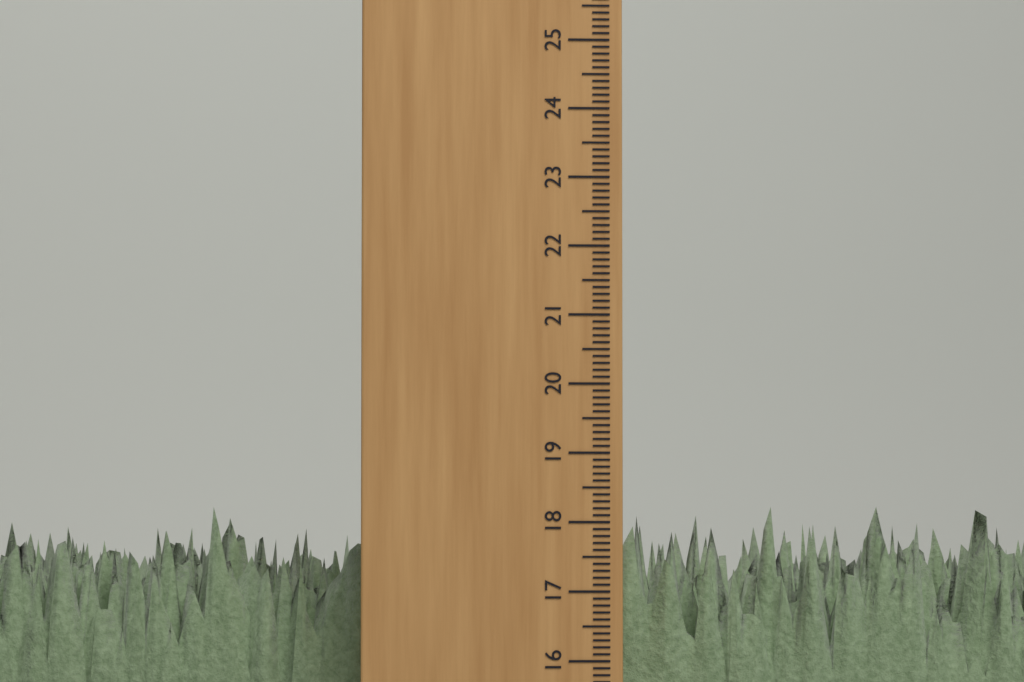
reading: 18.3 cm
